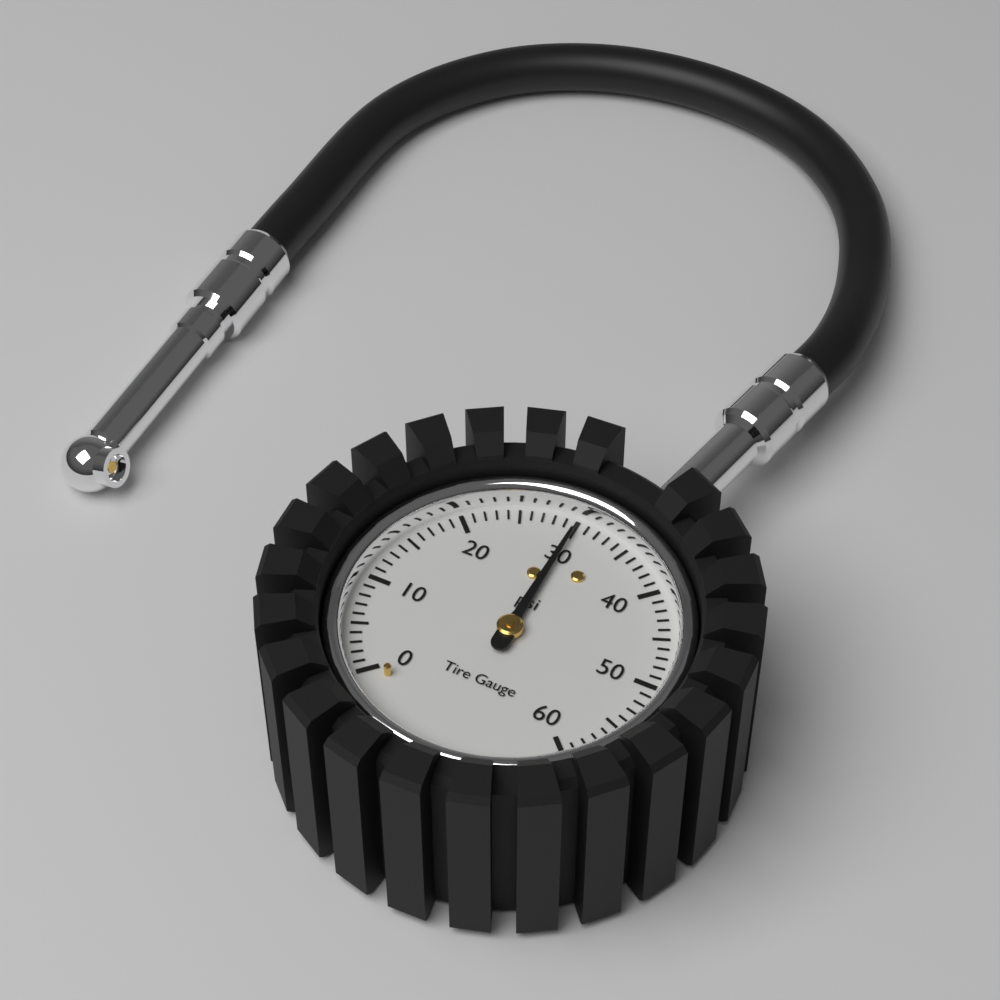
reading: 30 psi
